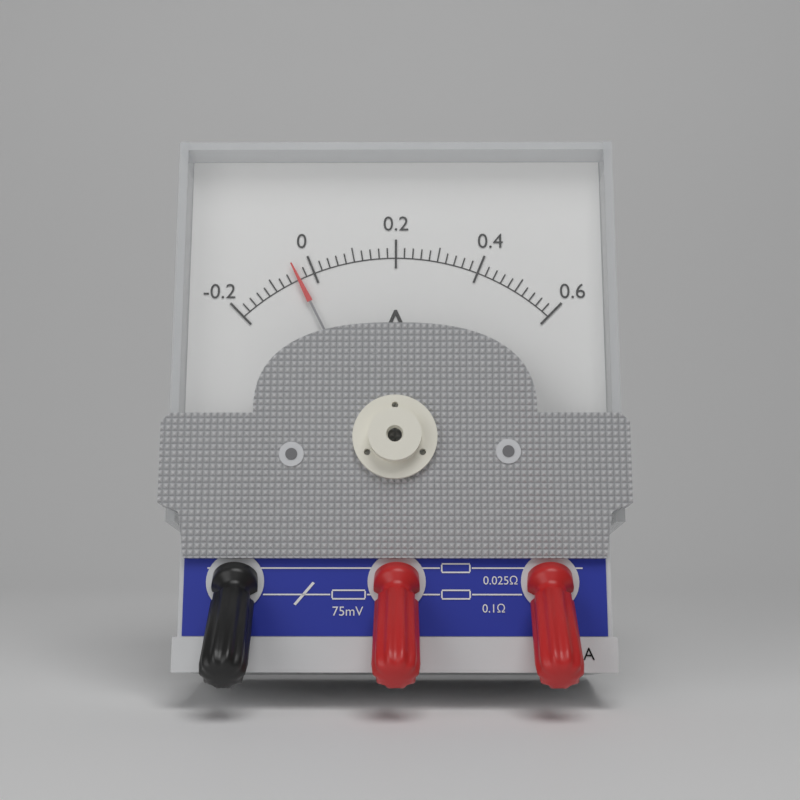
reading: -0.04 A
